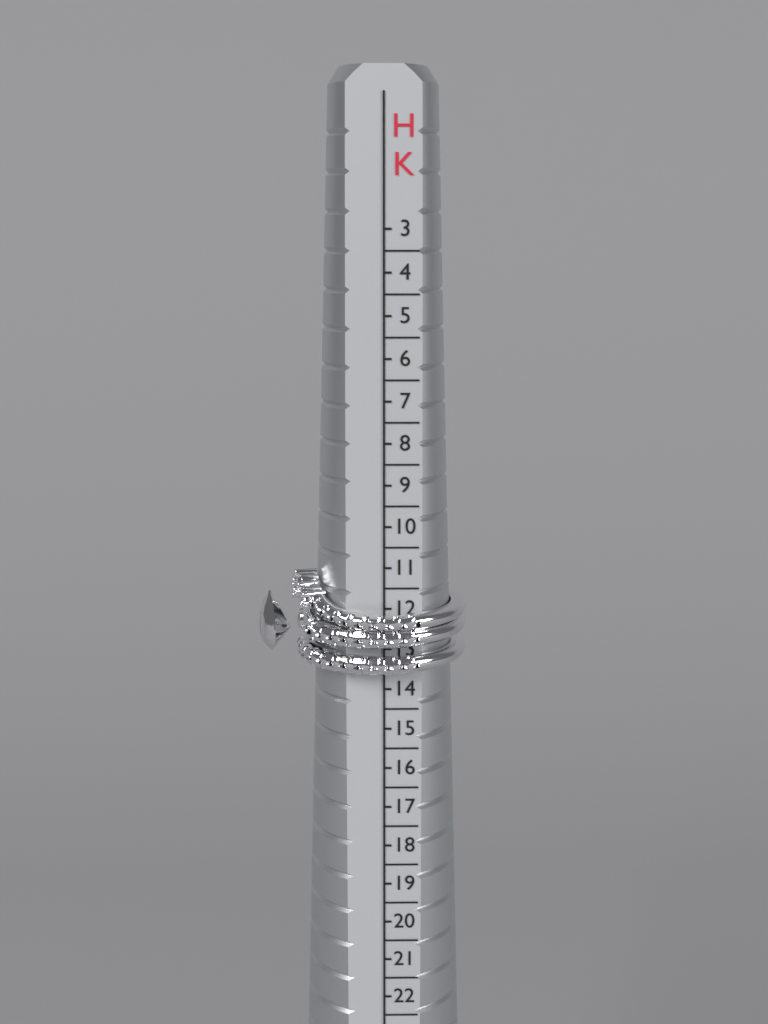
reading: 13.5 HK
